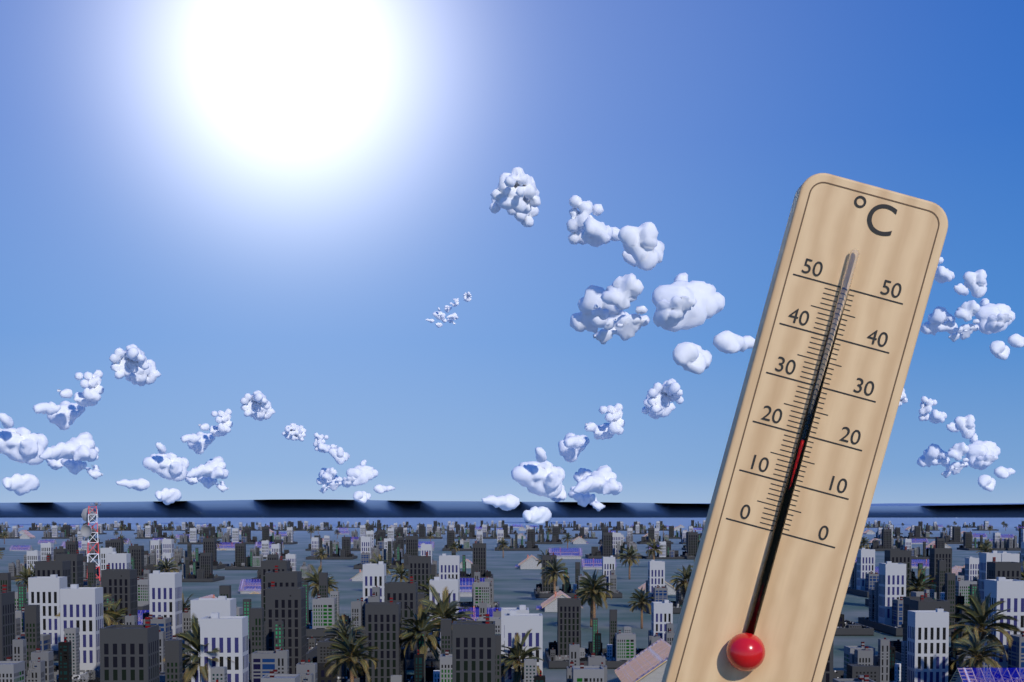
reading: 19 °C
